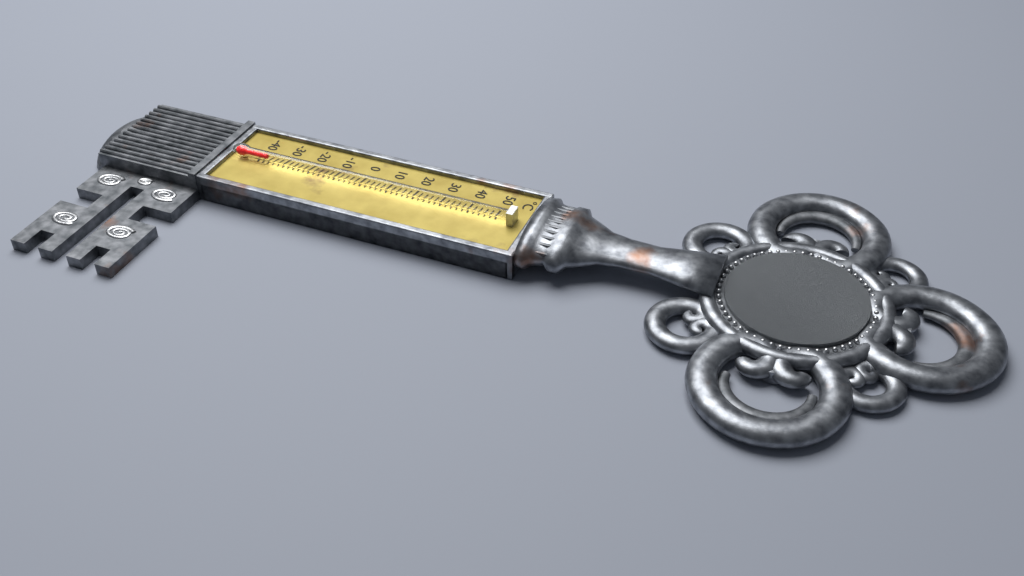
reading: -36 °C
